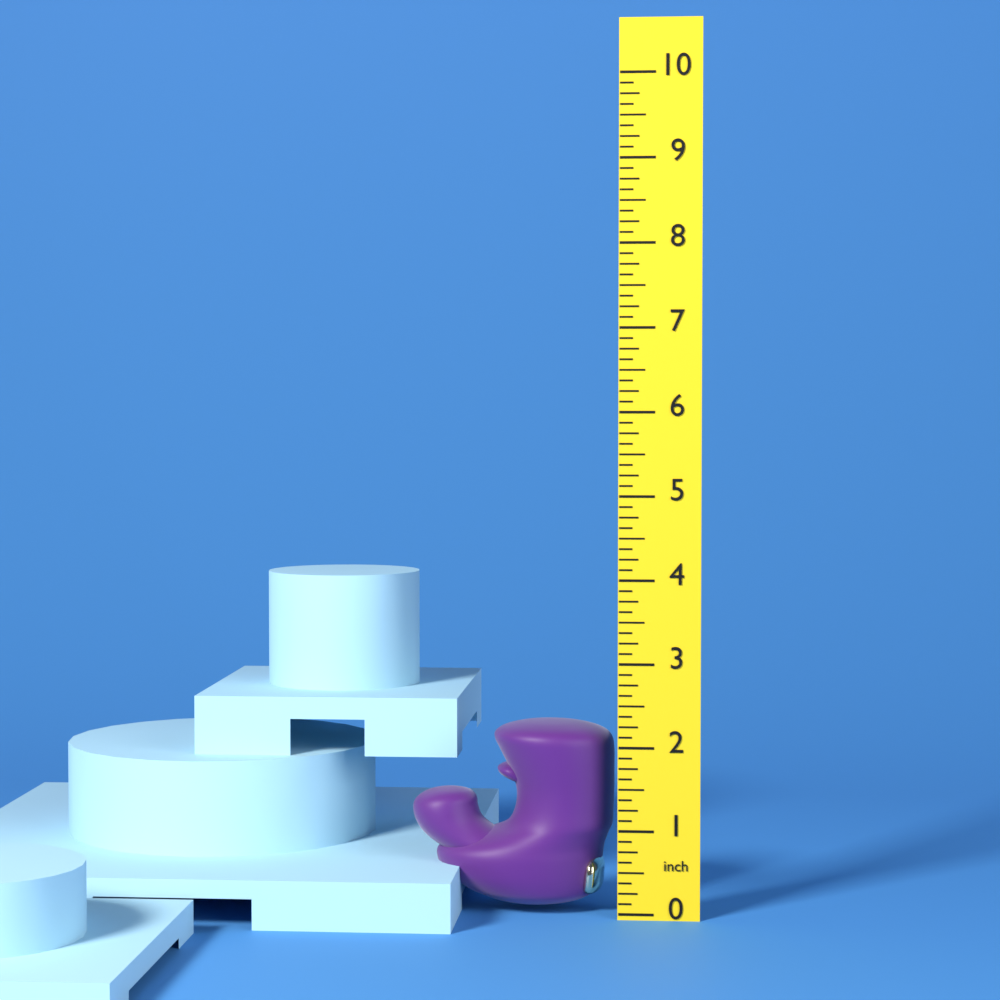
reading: 2.250 inch
